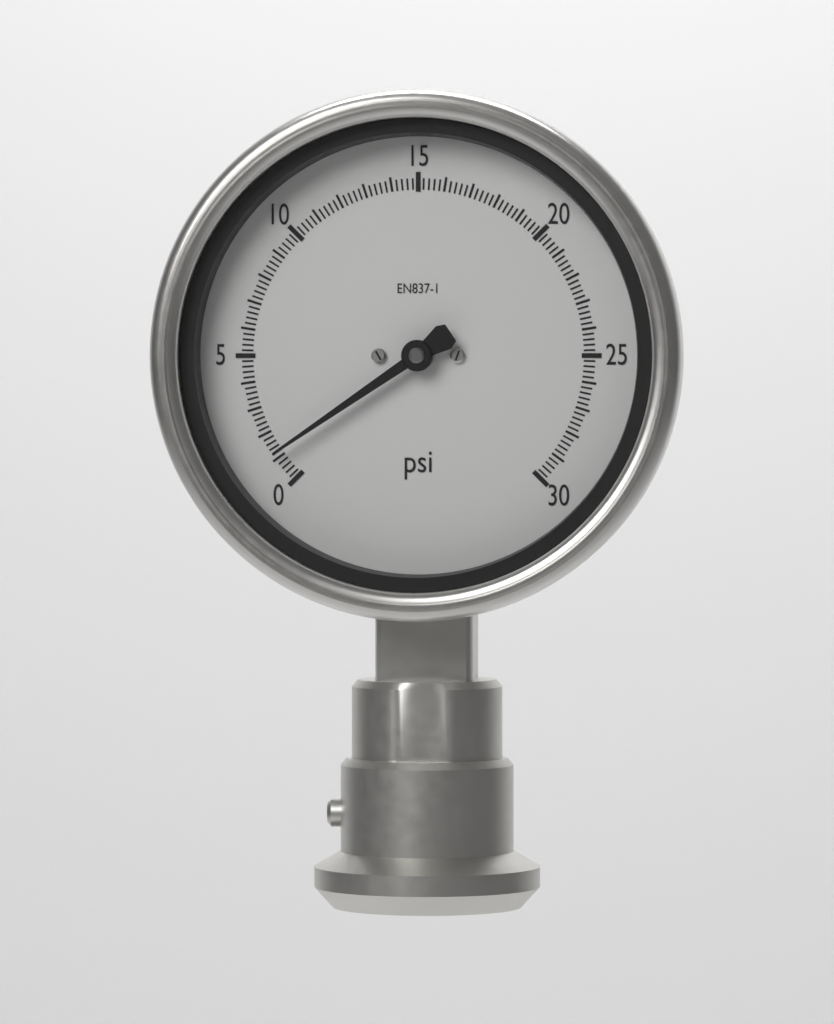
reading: 1.2 psi
